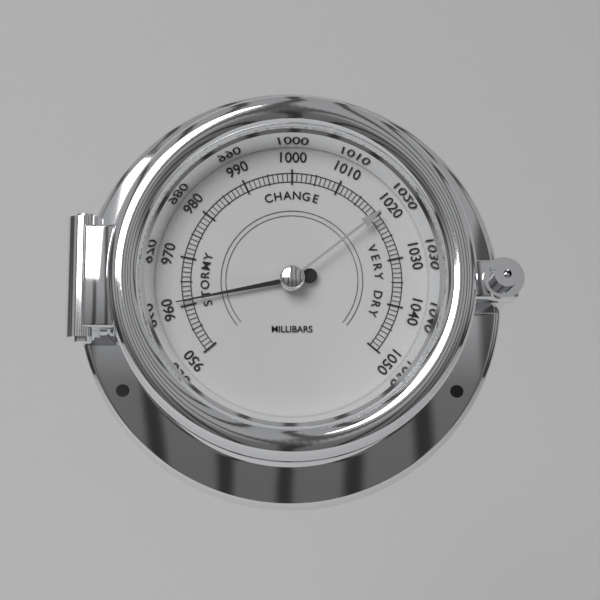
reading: 961 mbar
